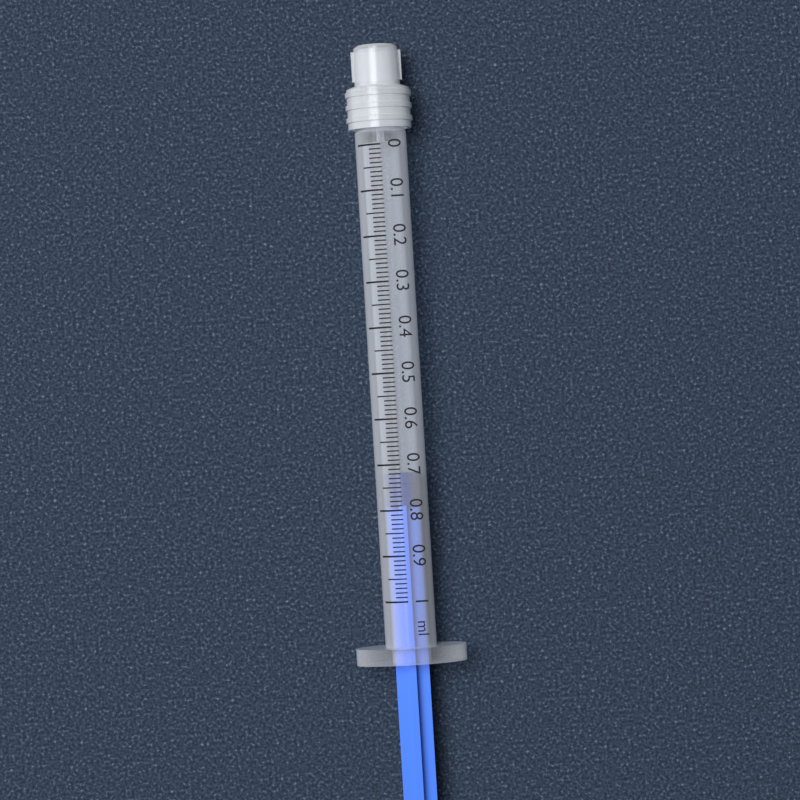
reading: 0.72 ml
